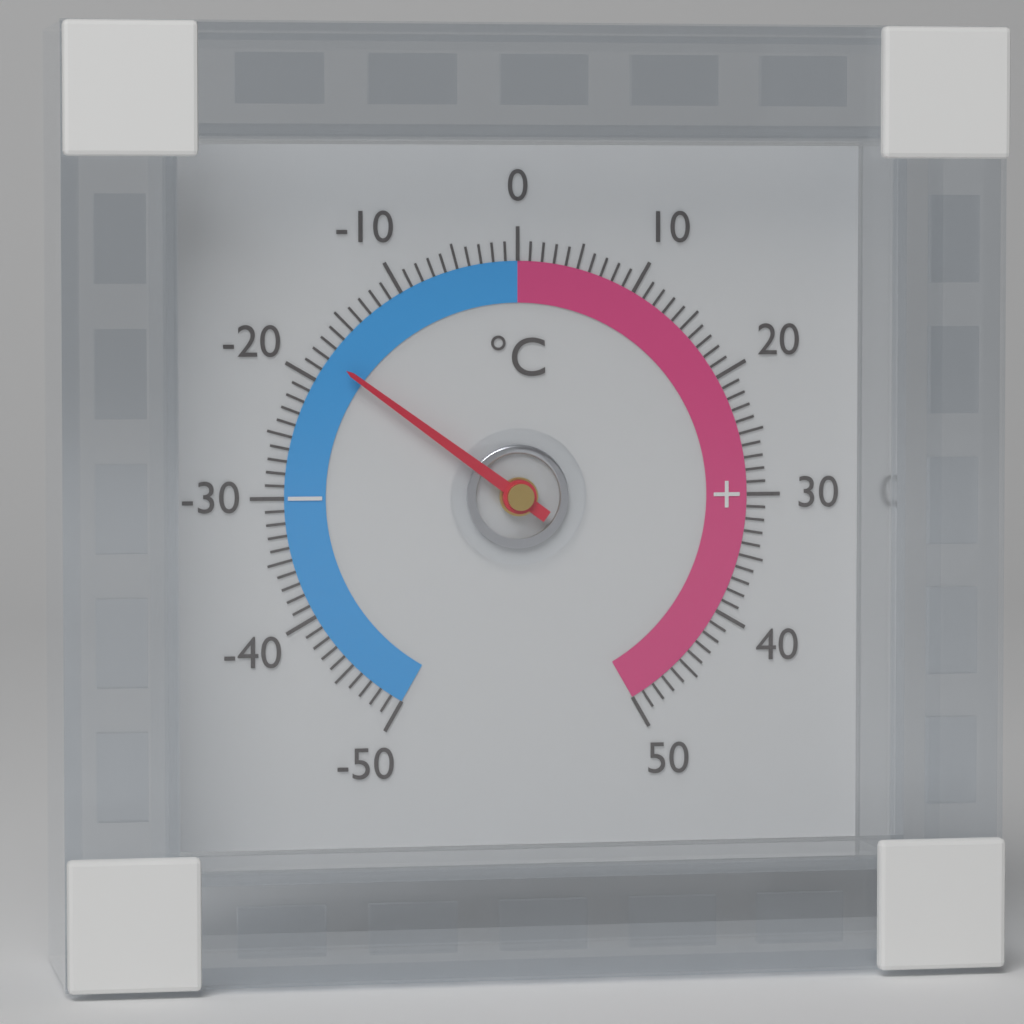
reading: -18 °C
